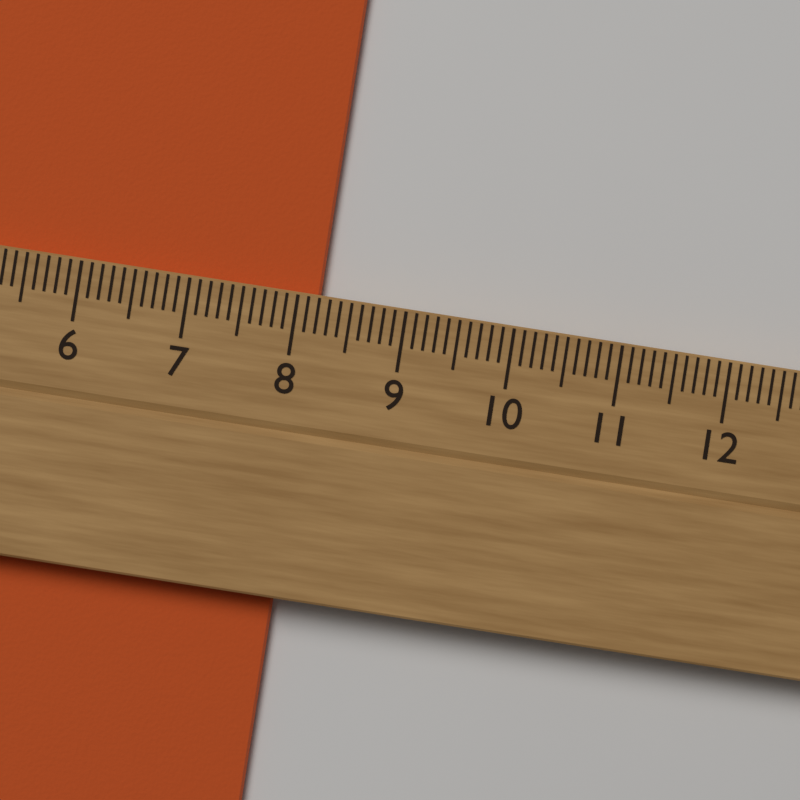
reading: 8.2 cm
